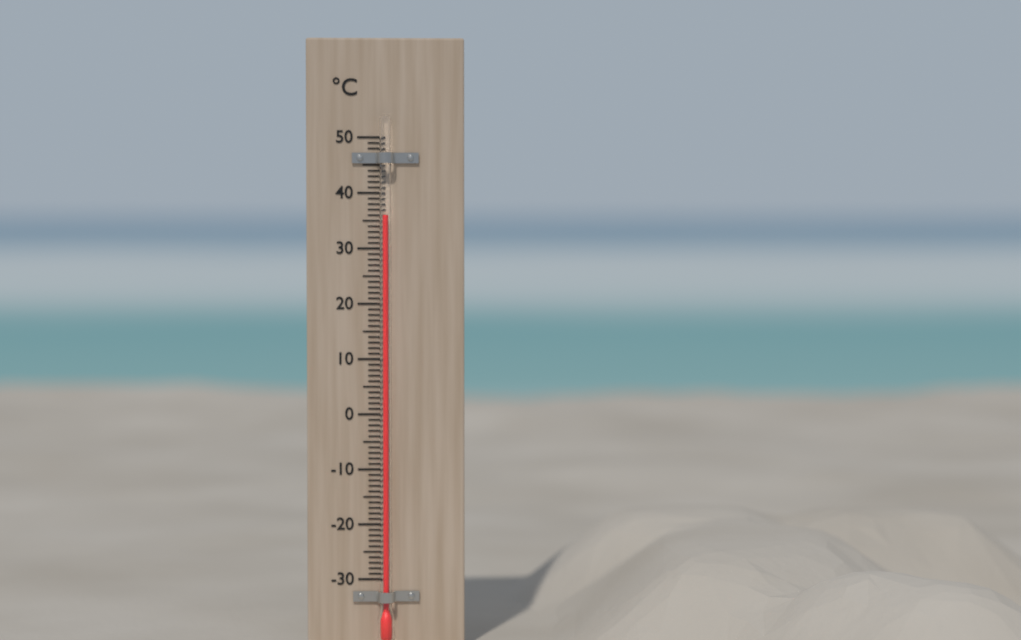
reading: 36 °C
